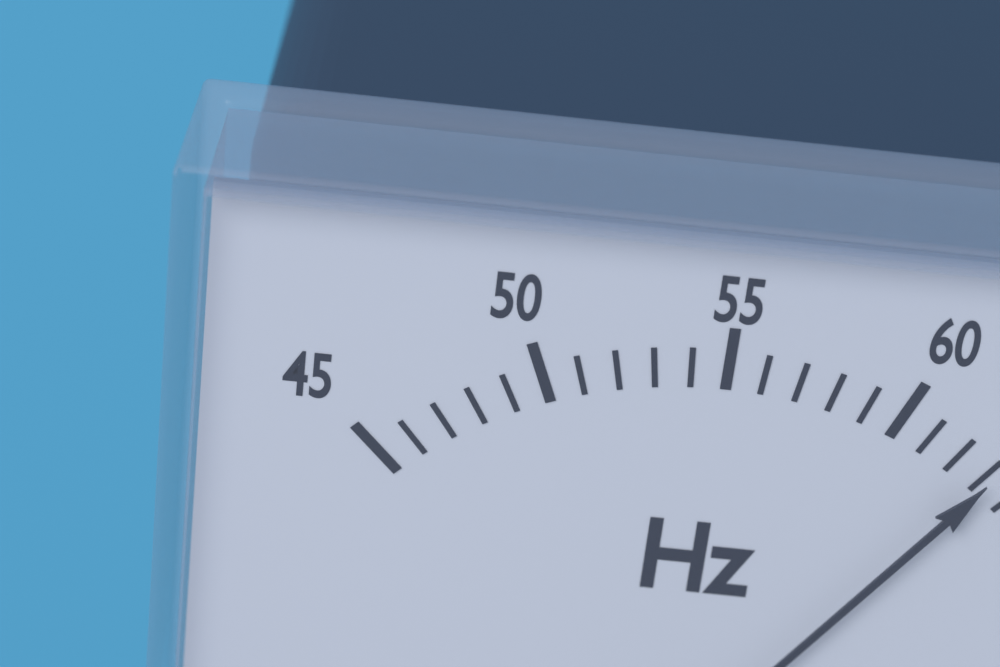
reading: 63 Hz
